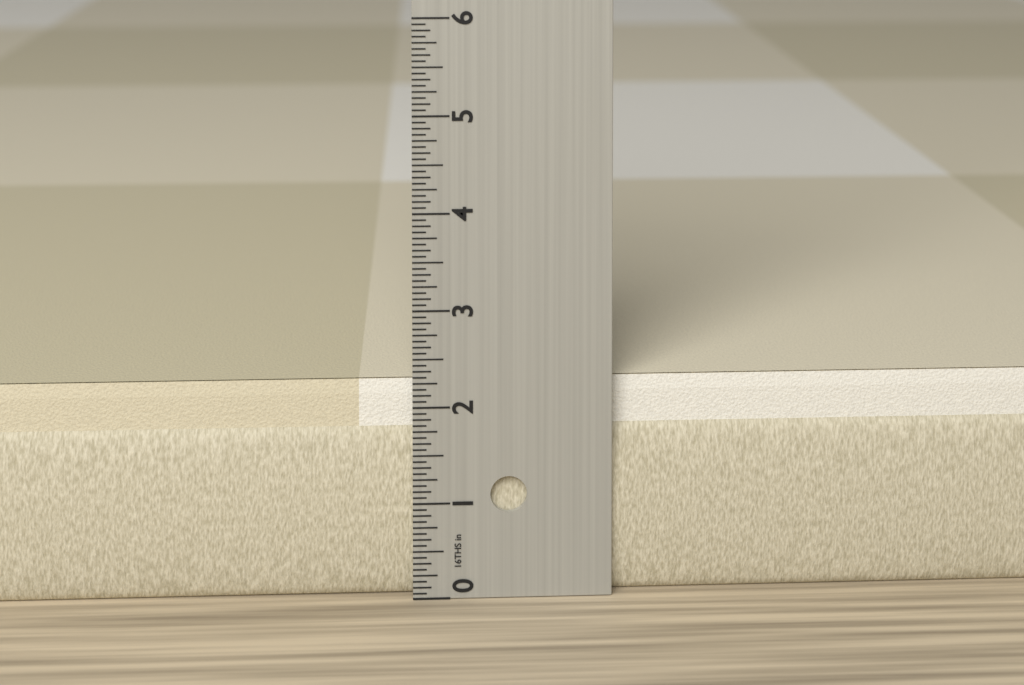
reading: 2.2500 in
